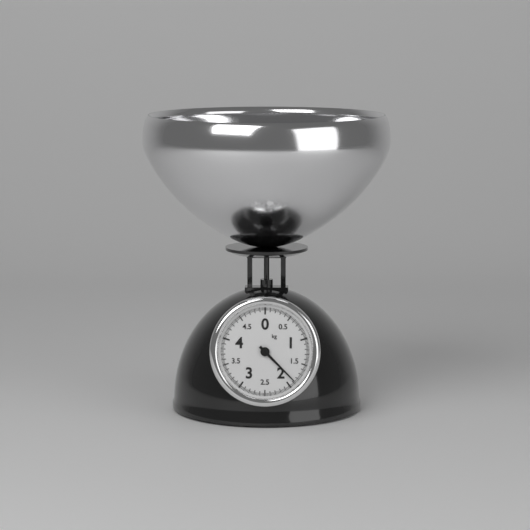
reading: 1.875 kg
